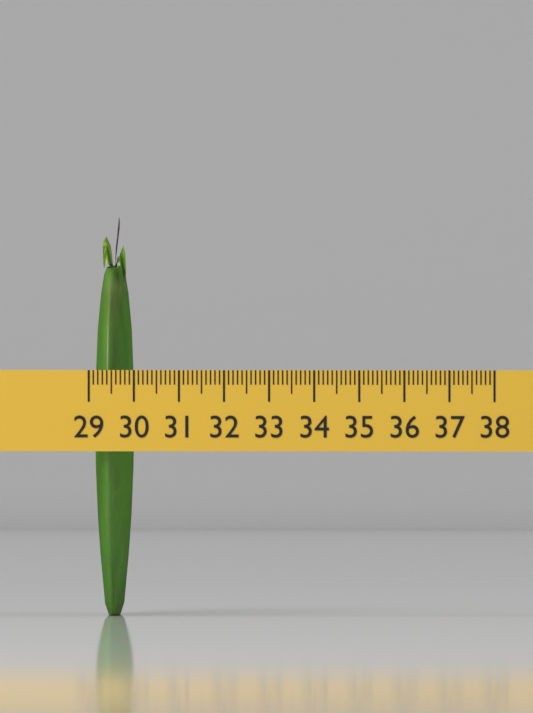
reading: 29.8 (no unit)
